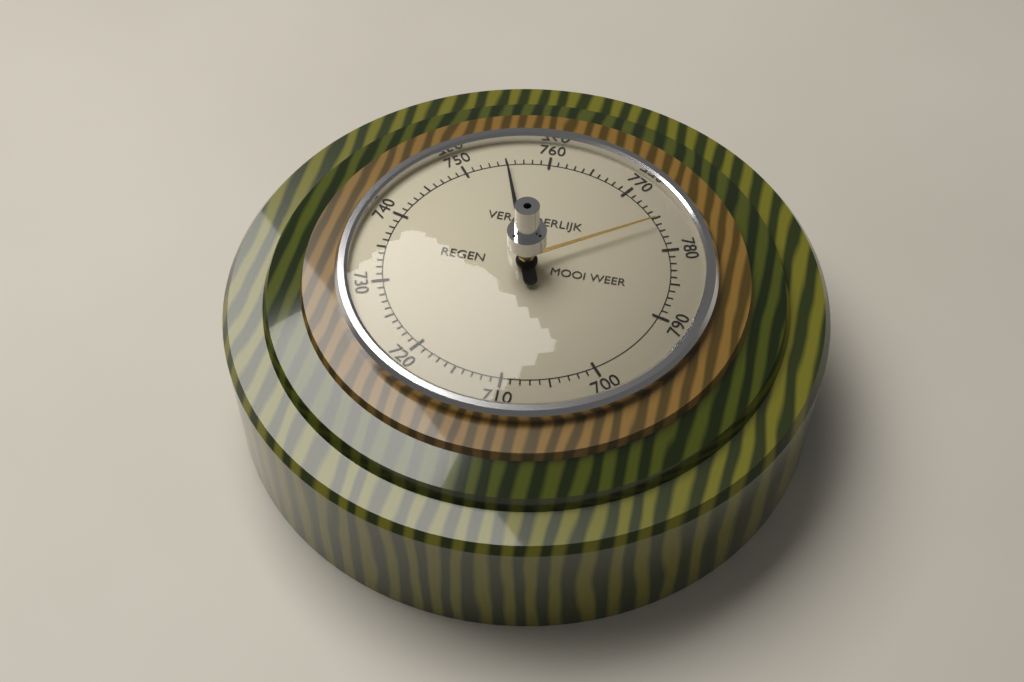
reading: 755 (no unit)
